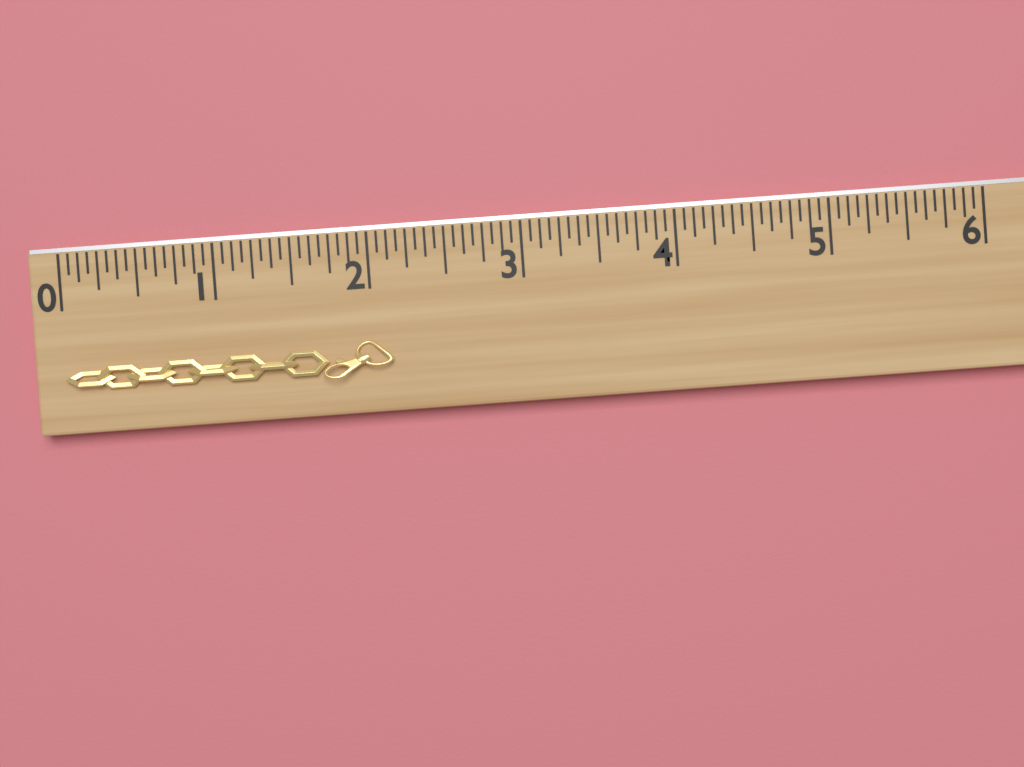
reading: 2.1250 (no unit)
